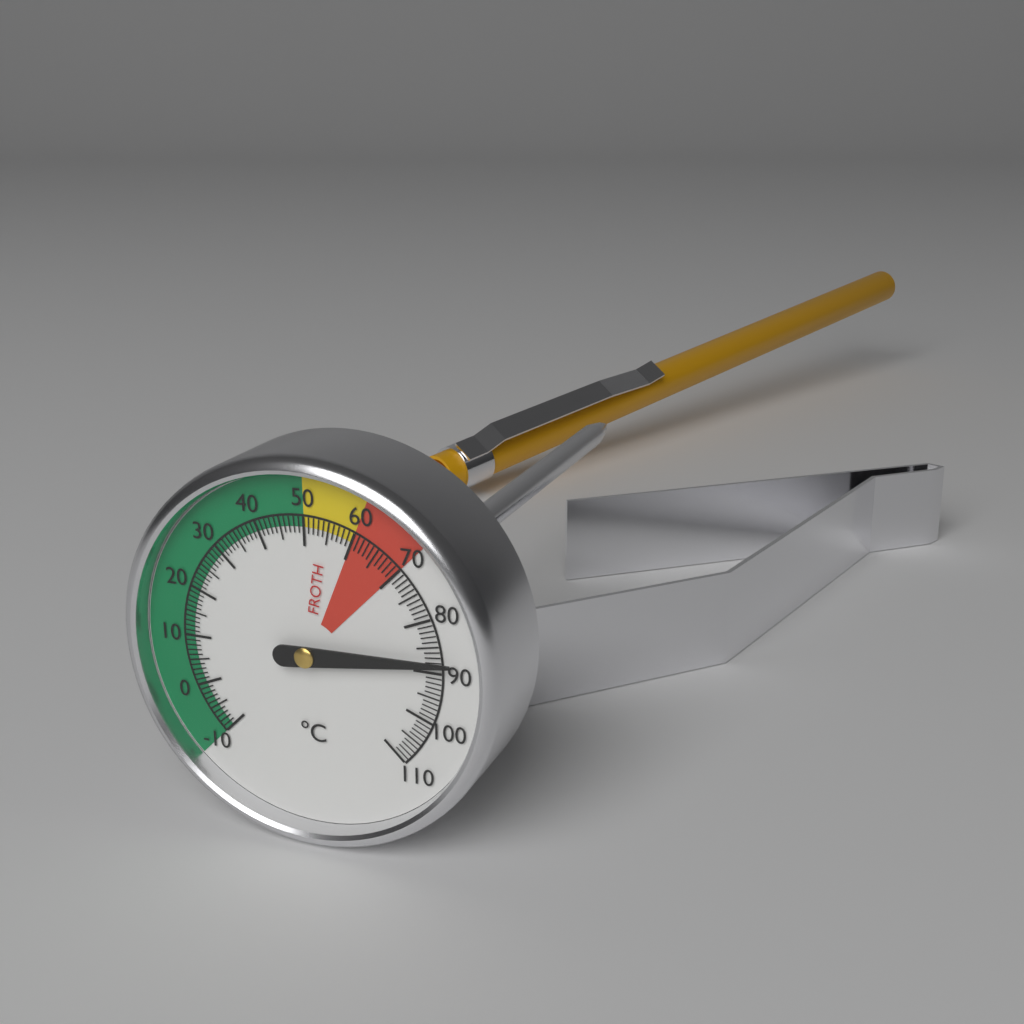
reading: 88 °C
